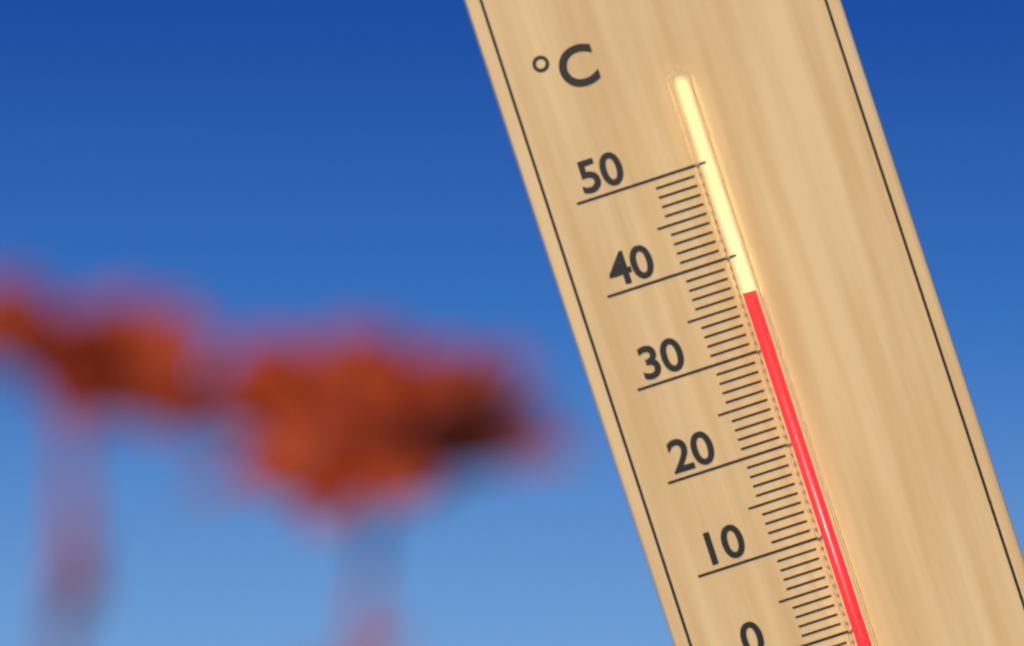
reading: 36 °C
